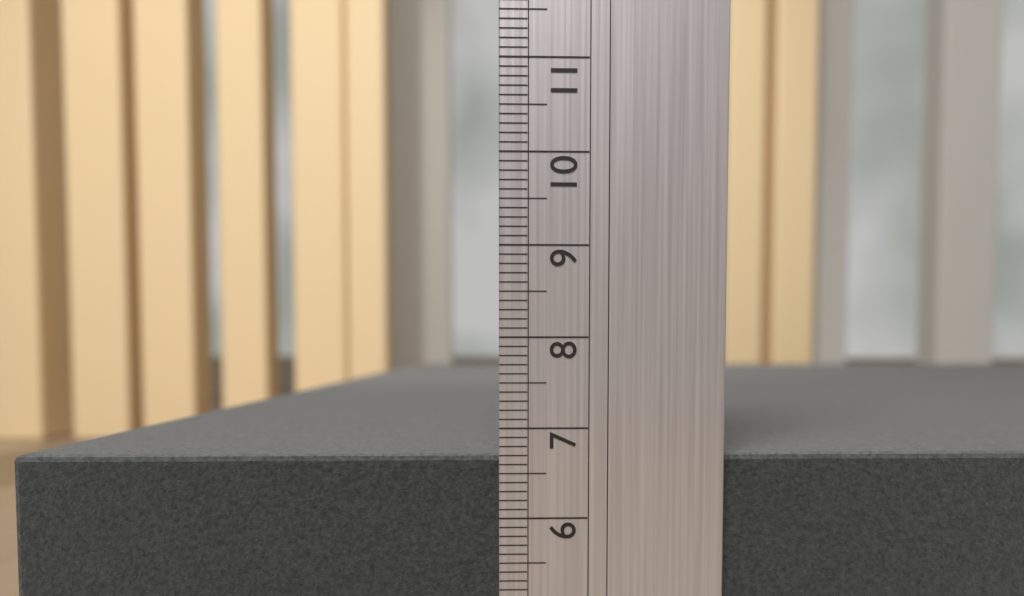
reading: 6.7 (no unit)
